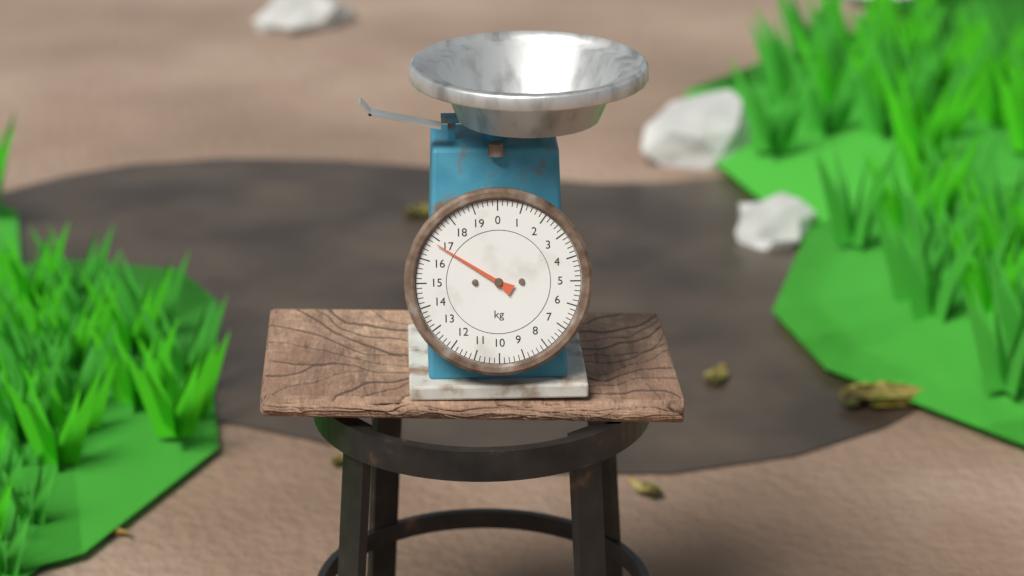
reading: 16.8 kg
